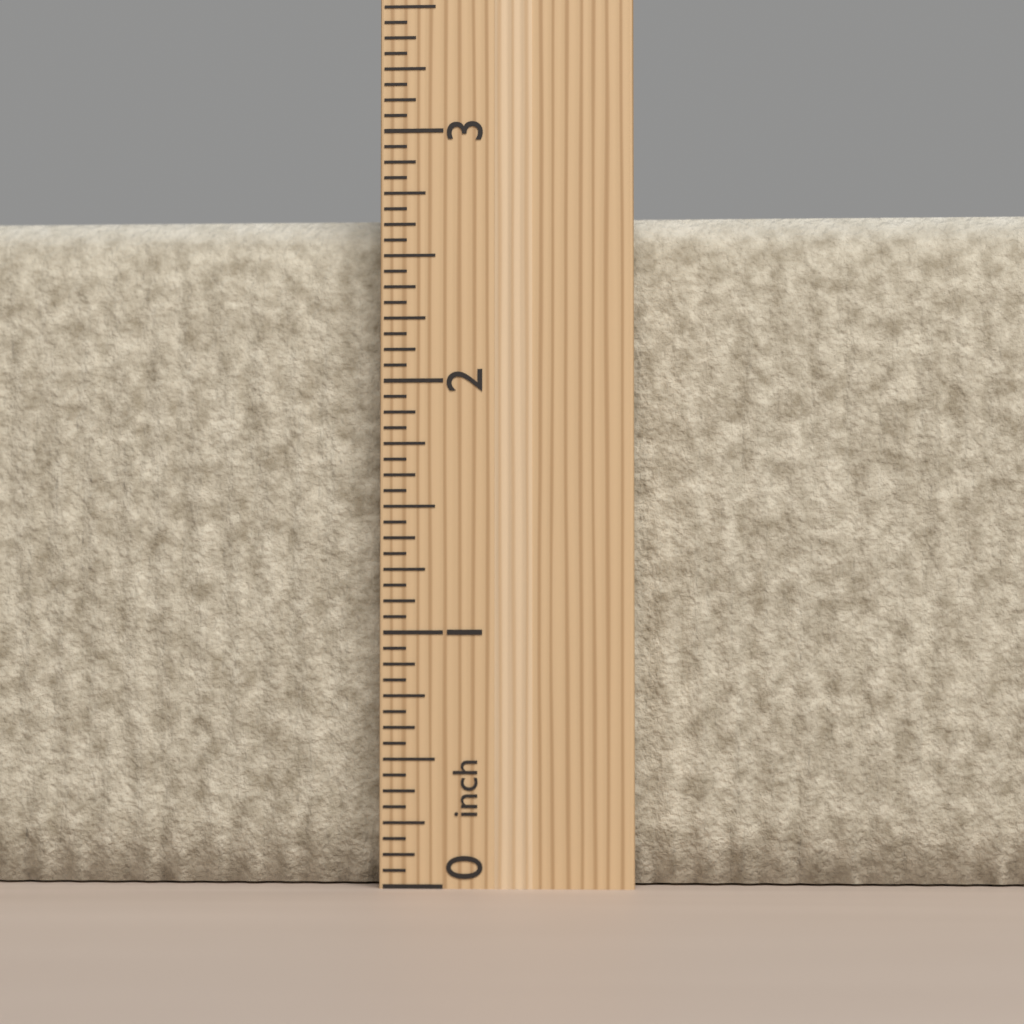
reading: 2.6875 inch
